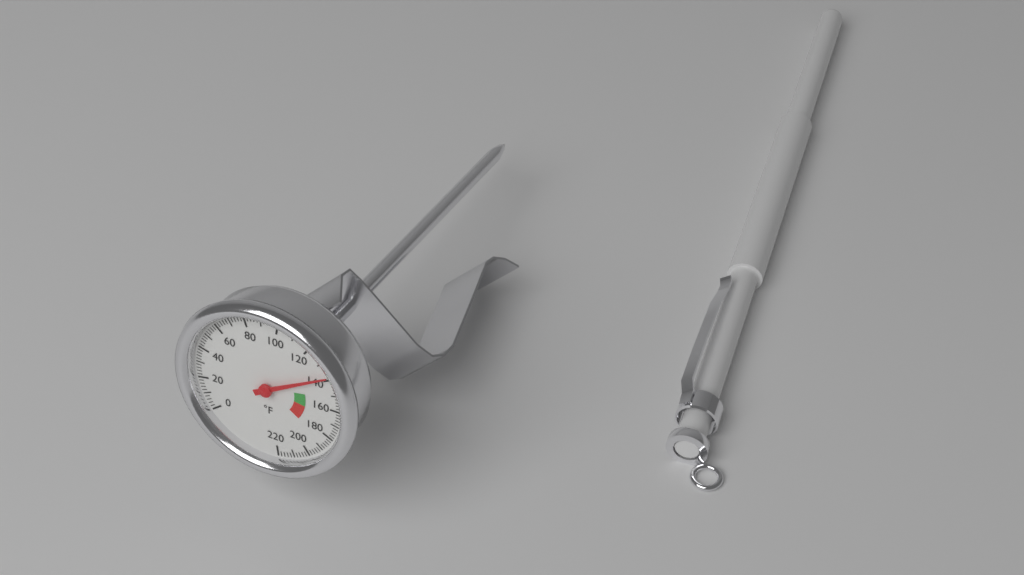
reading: 138 °F
